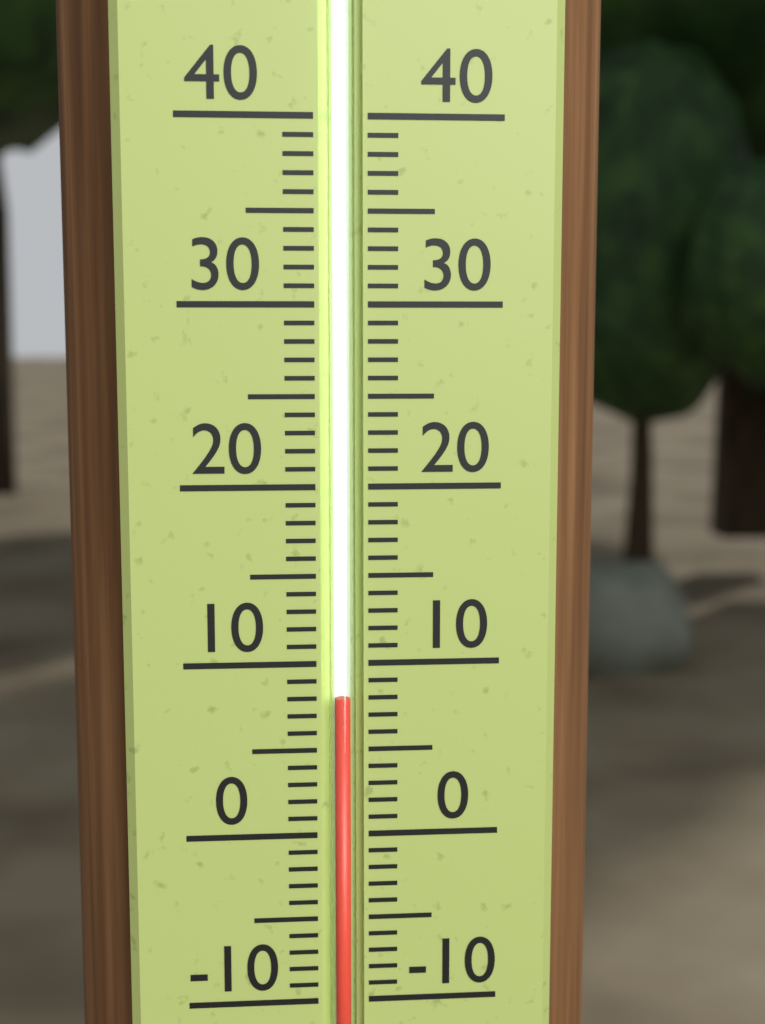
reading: 8 (no unit)
